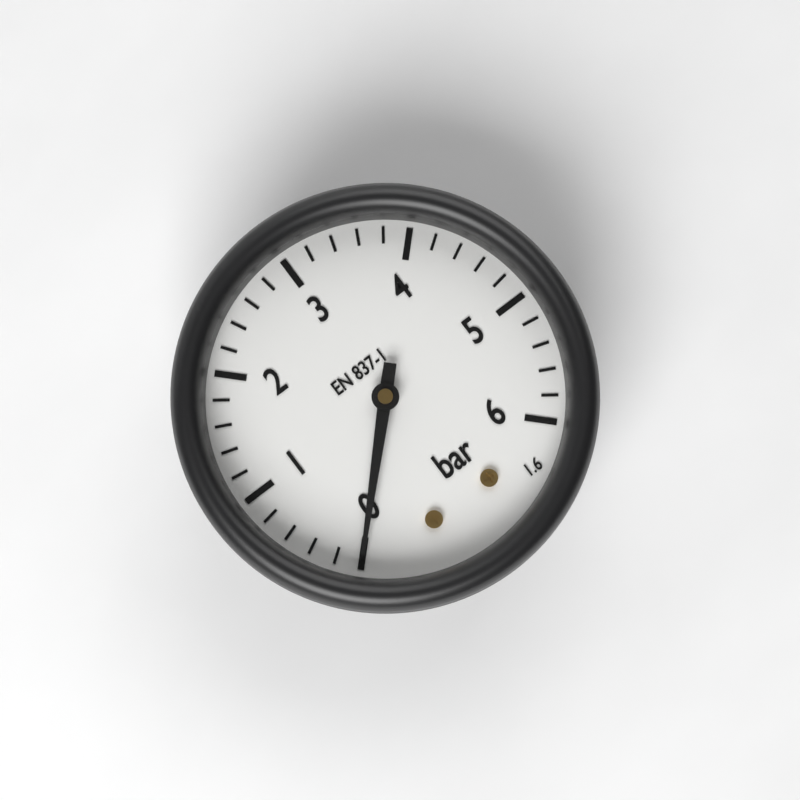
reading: 0.0 bar
